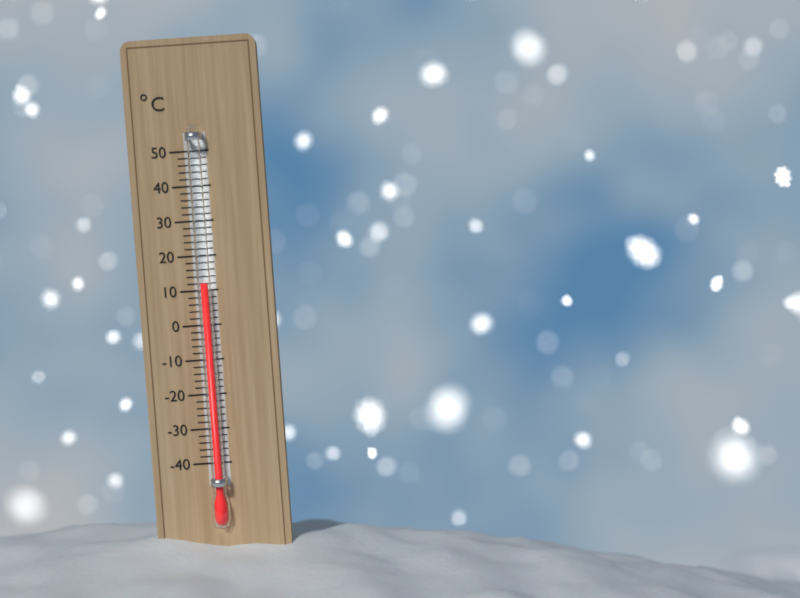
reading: 12 °C
